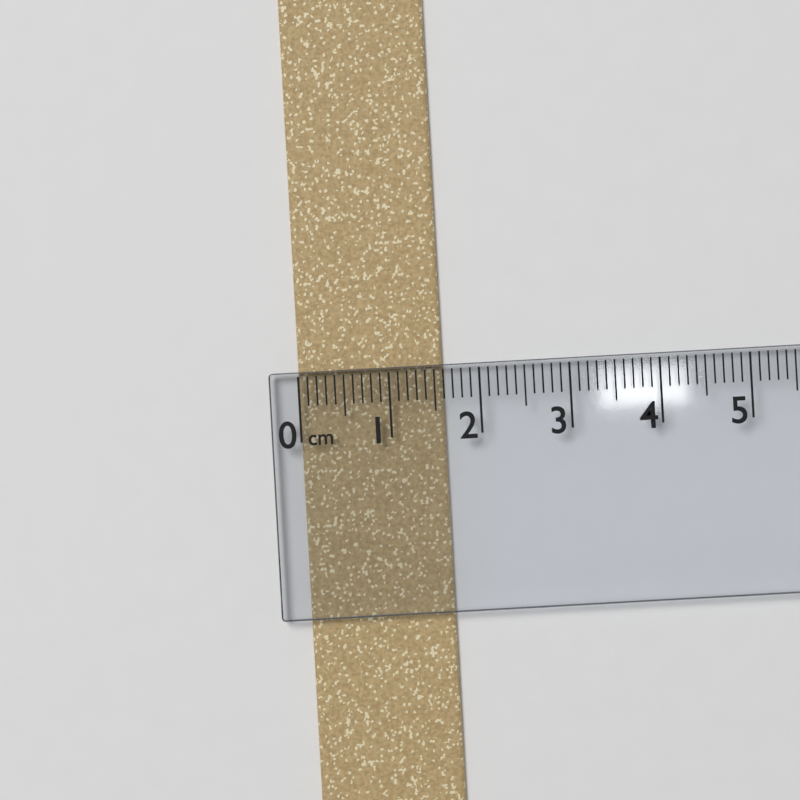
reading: 1.6 cm
